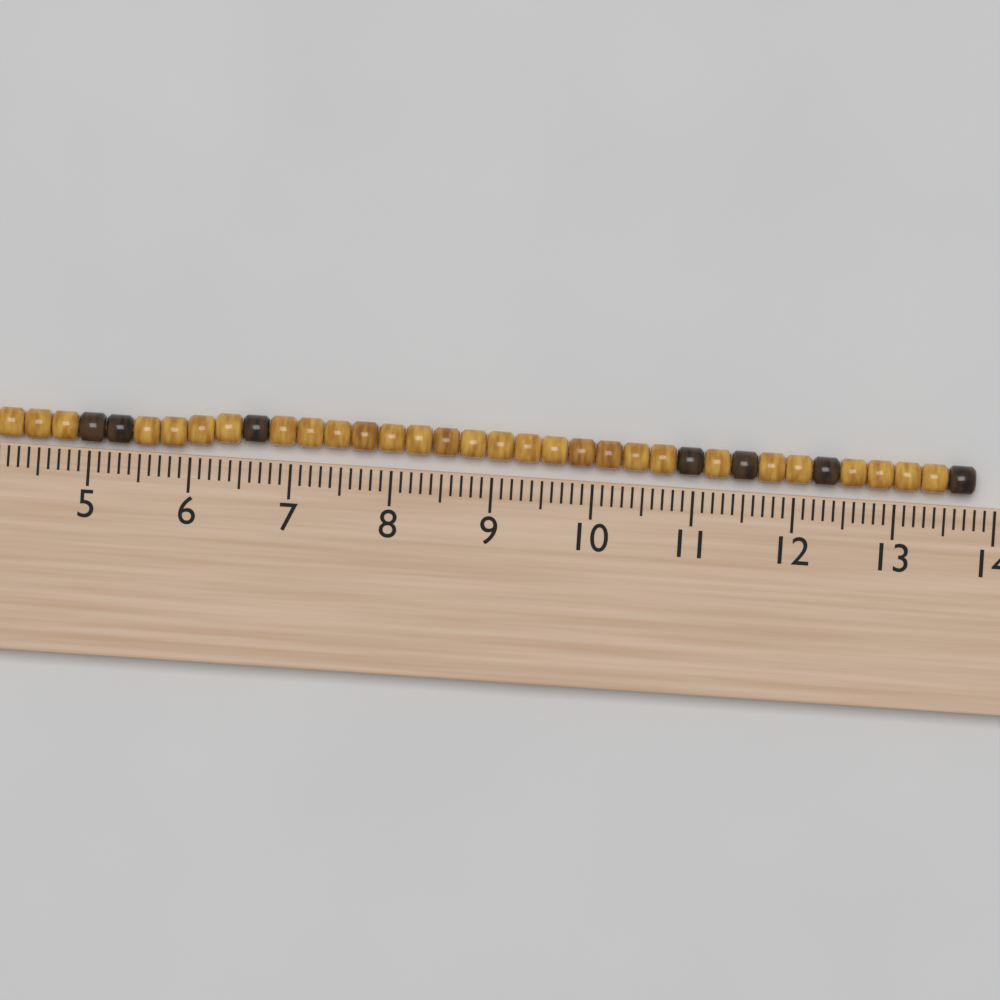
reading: 13.8 cm
